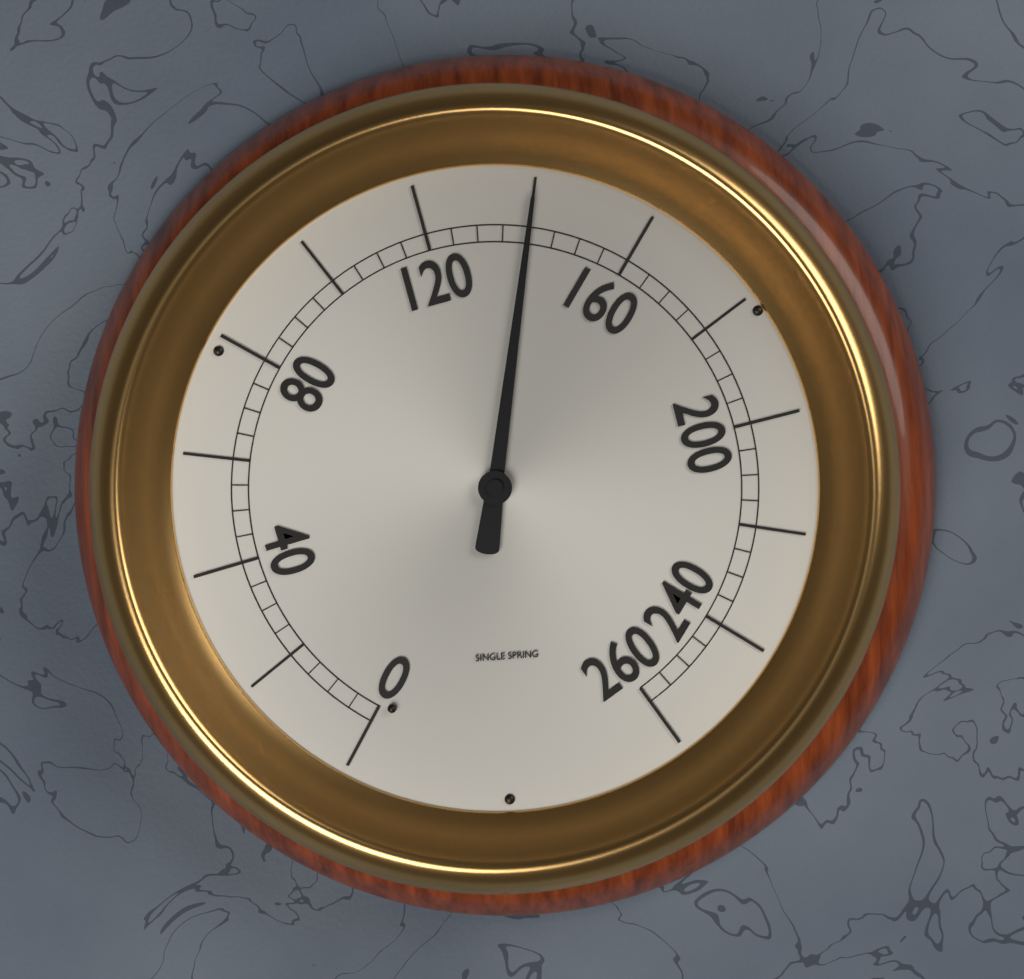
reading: 140 (no unit)
